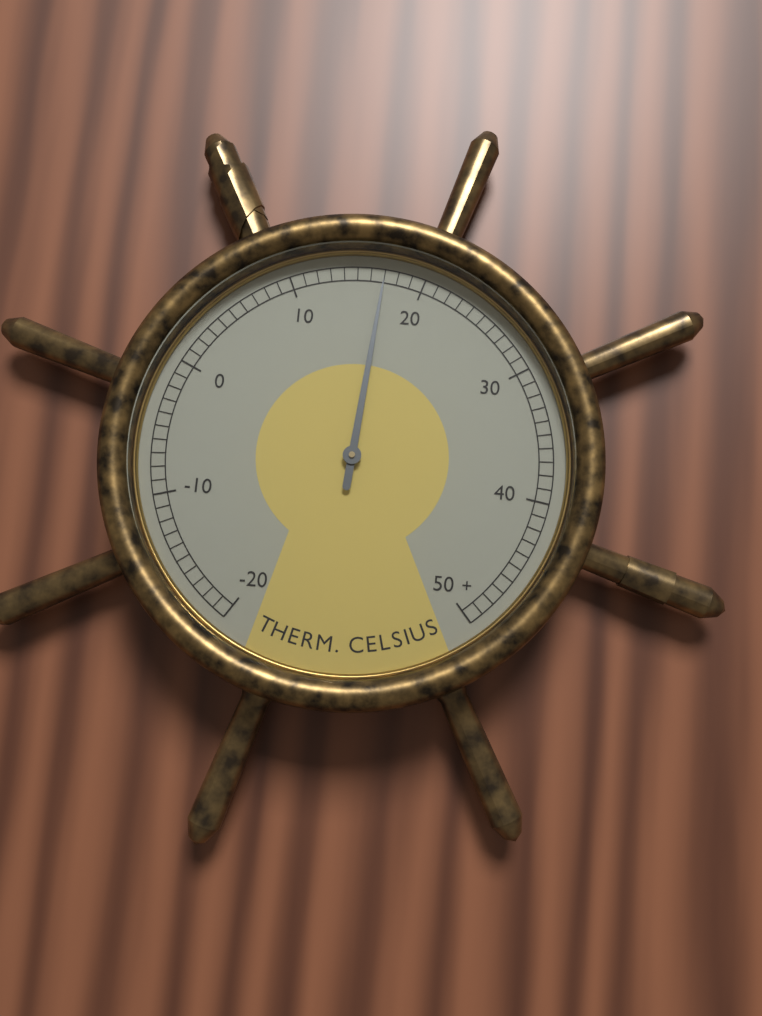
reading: 17 °C
